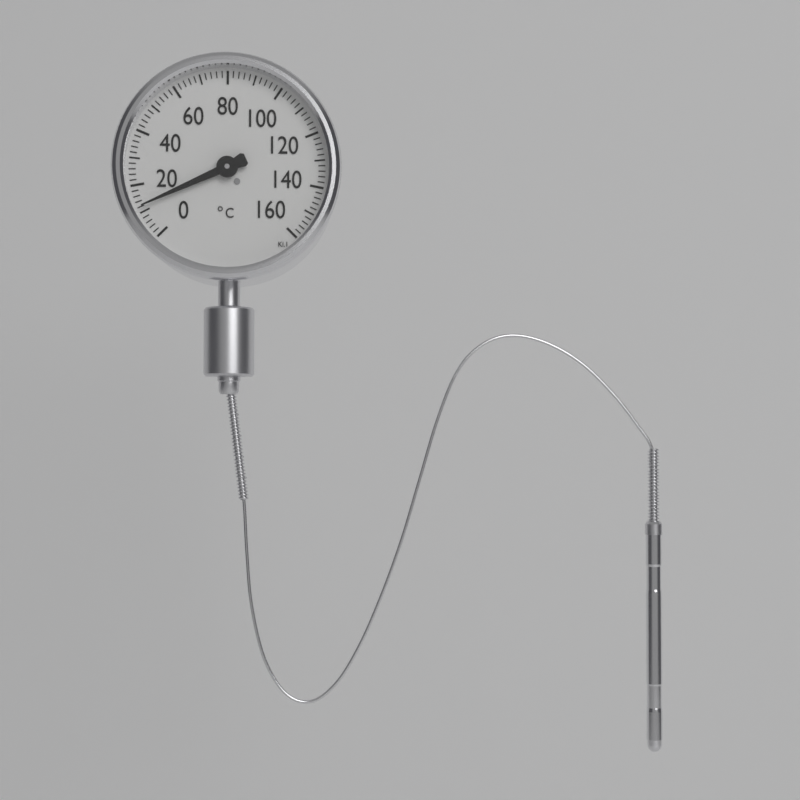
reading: 12 °C
